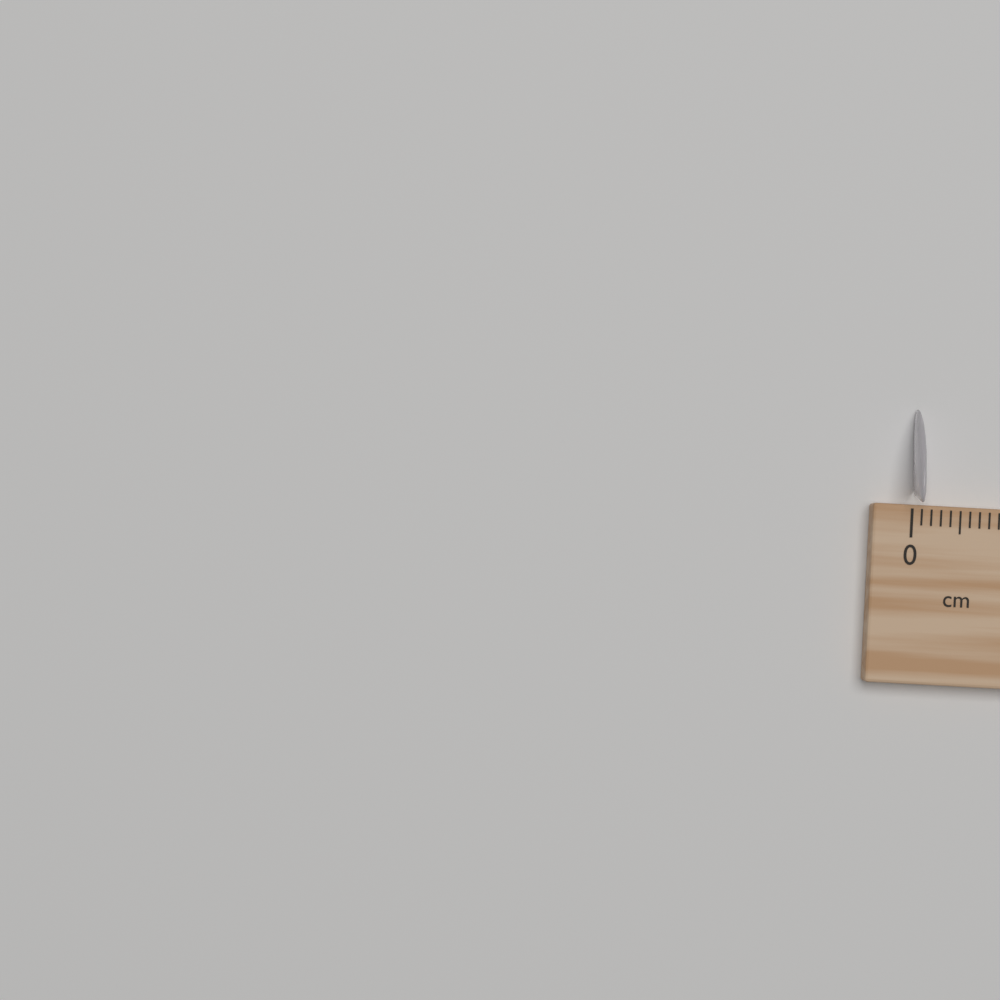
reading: 0.1 cm
